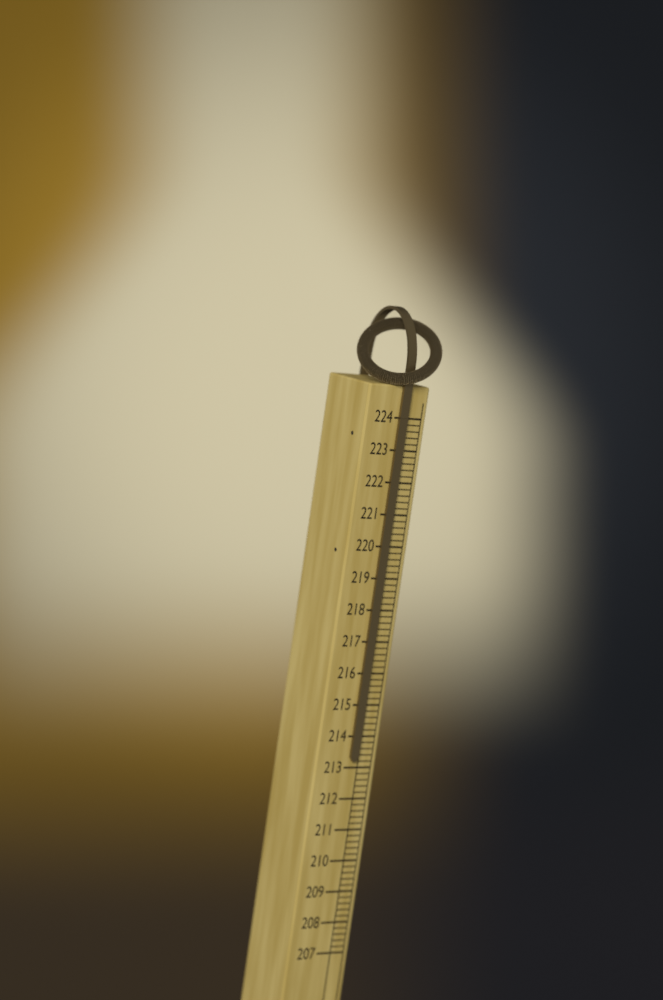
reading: 213.2 (no unit)
